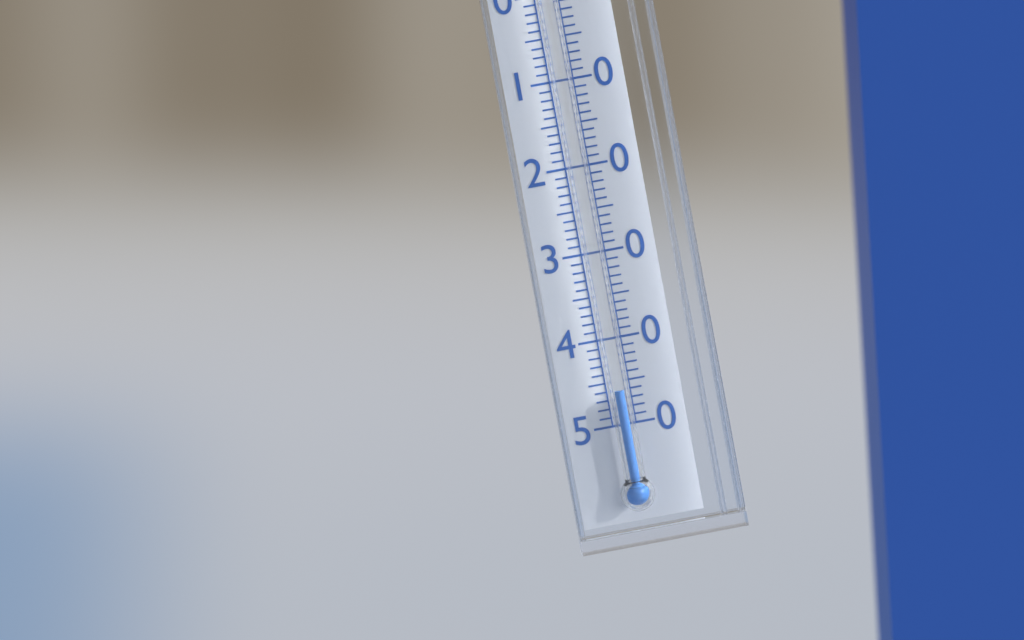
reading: -46 °C
